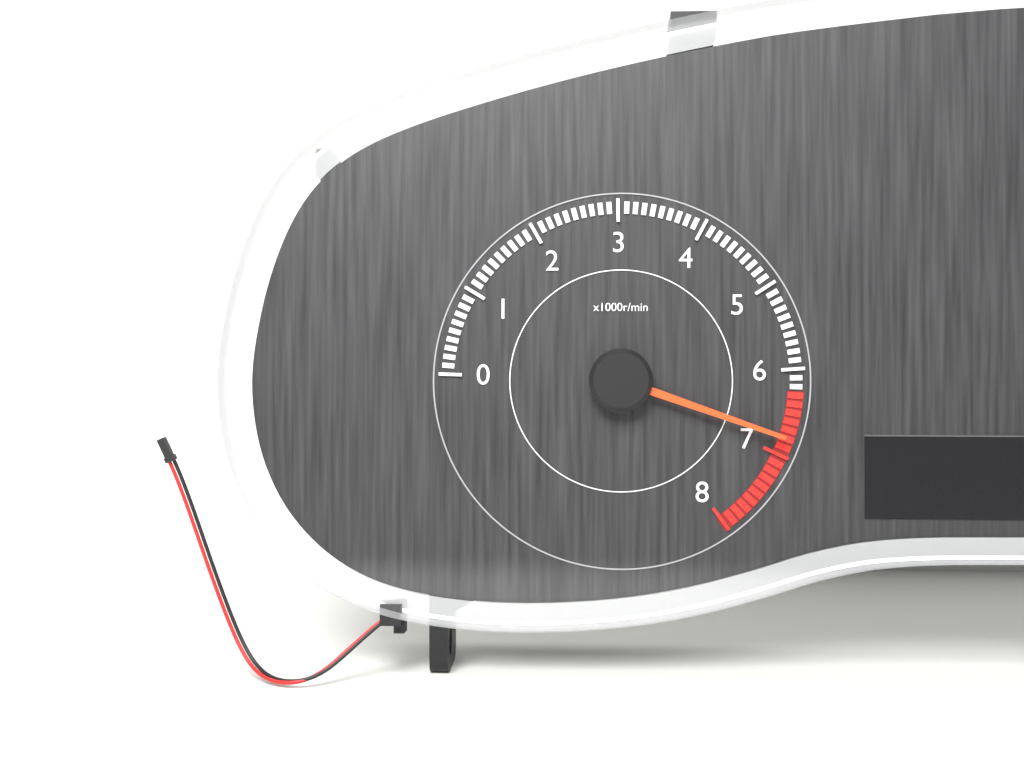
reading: 6800 r/min
